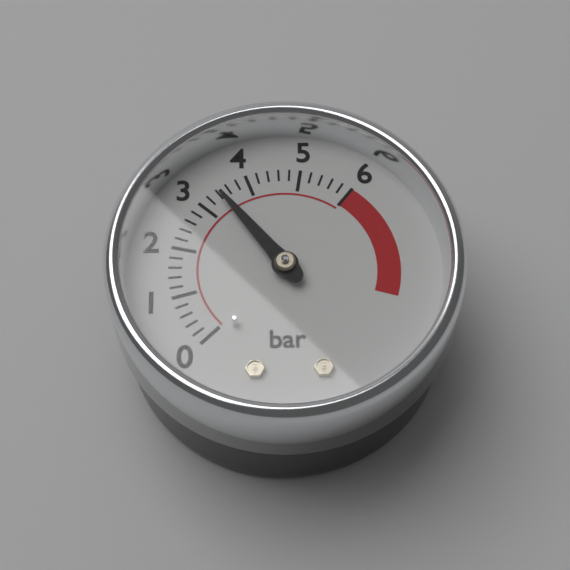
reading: 3.4 bar
